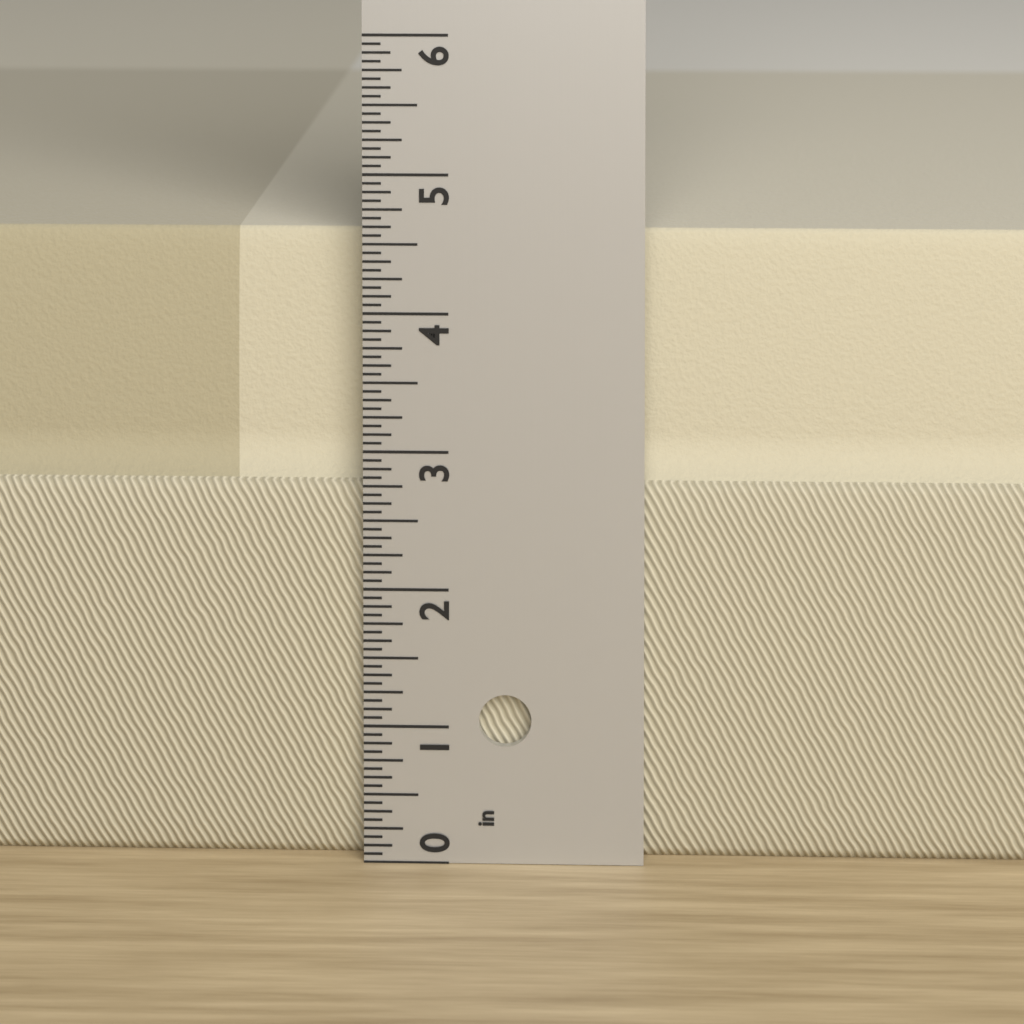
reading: 4.5625 in
